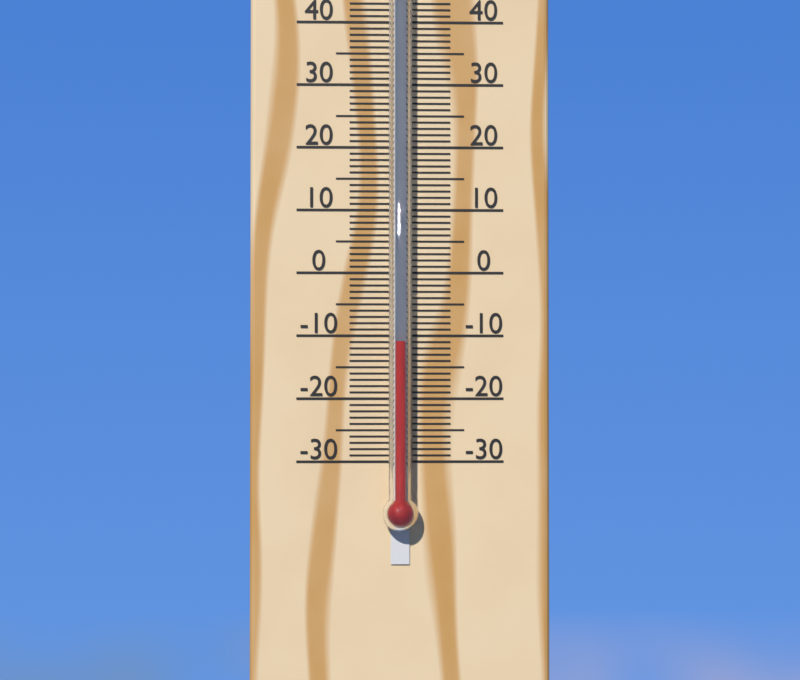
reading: -11 °C
